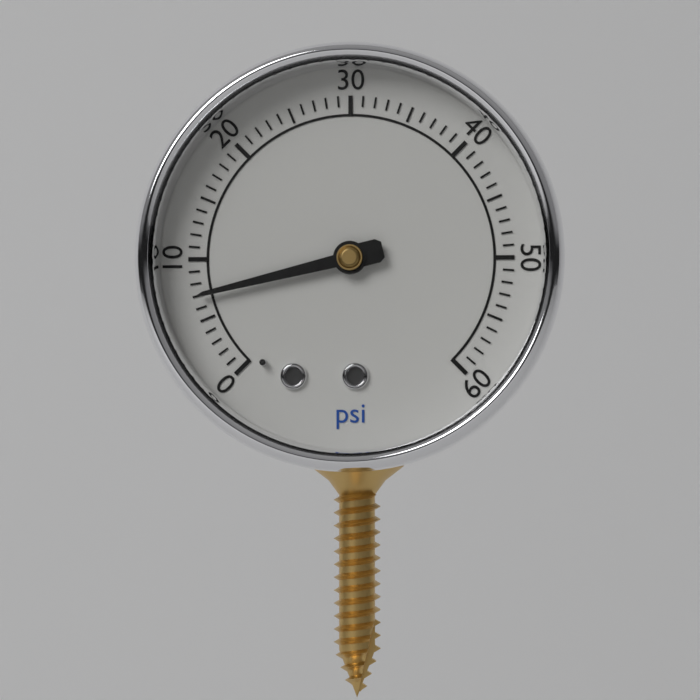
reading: 7 psi
